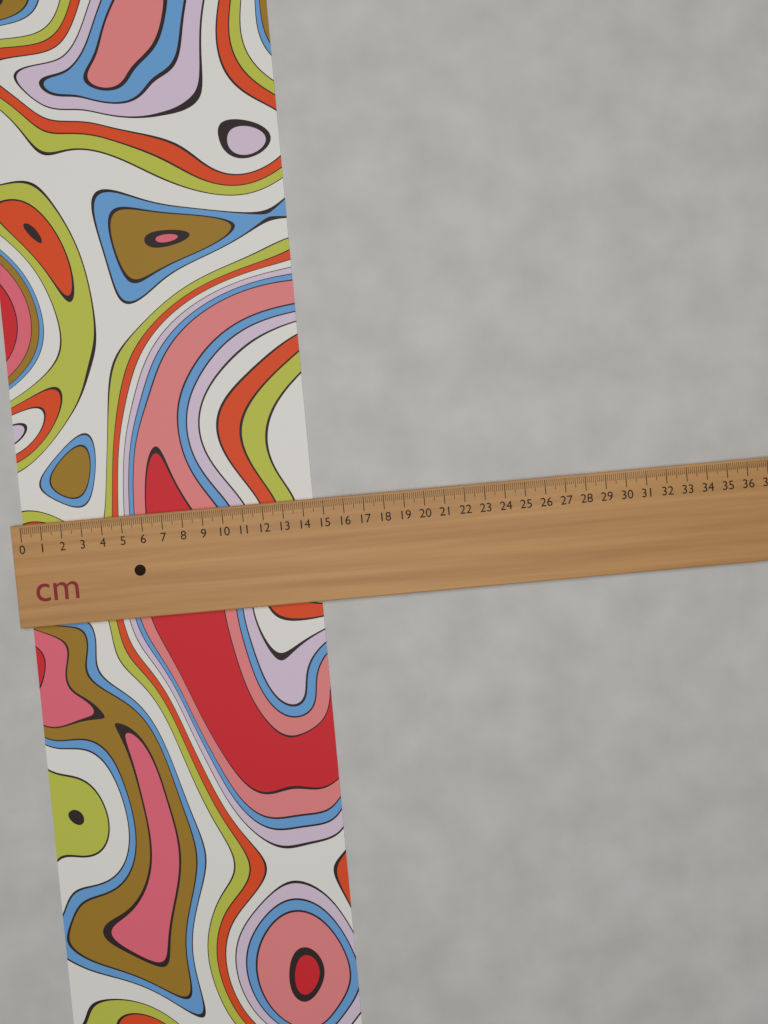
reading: 14.5 cm
